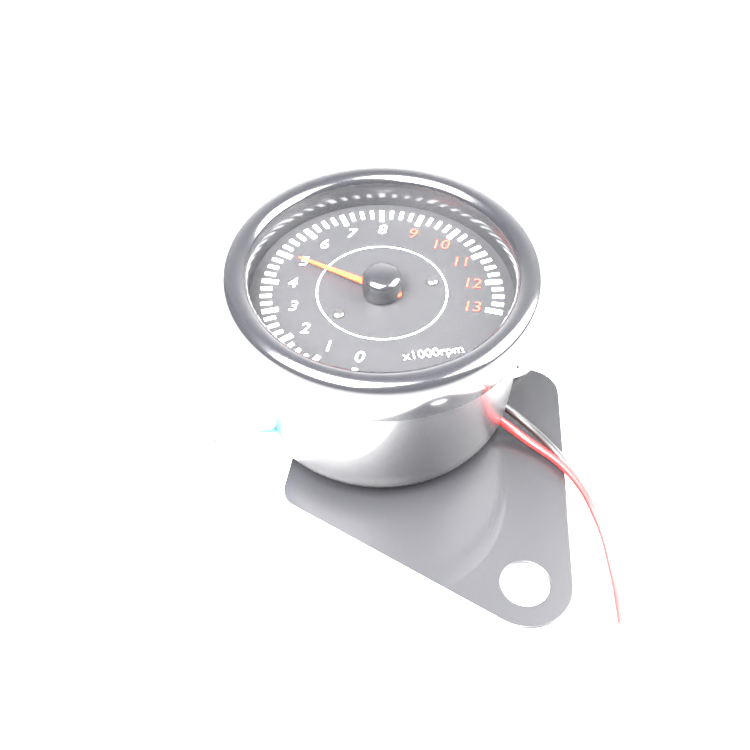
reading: 5.00 x1000 rpm
